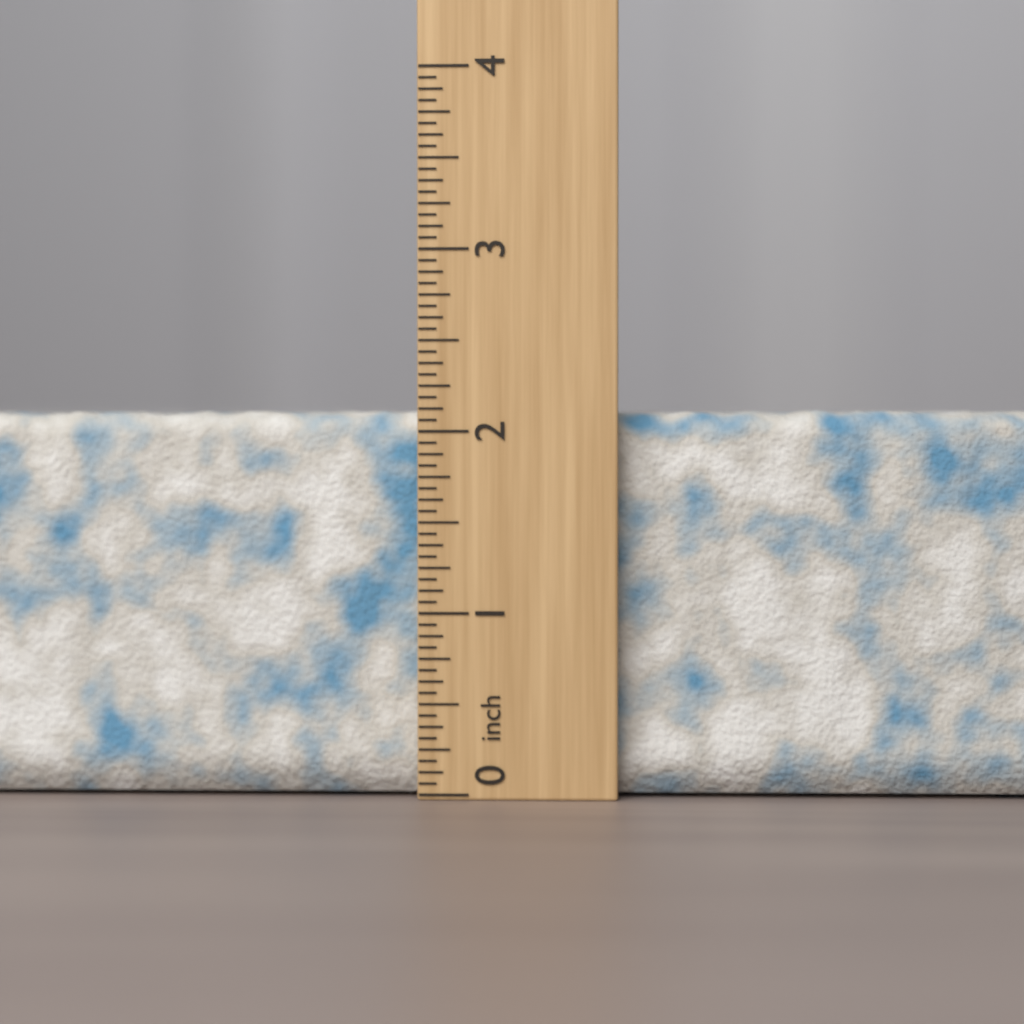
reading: 2.1250 inch
